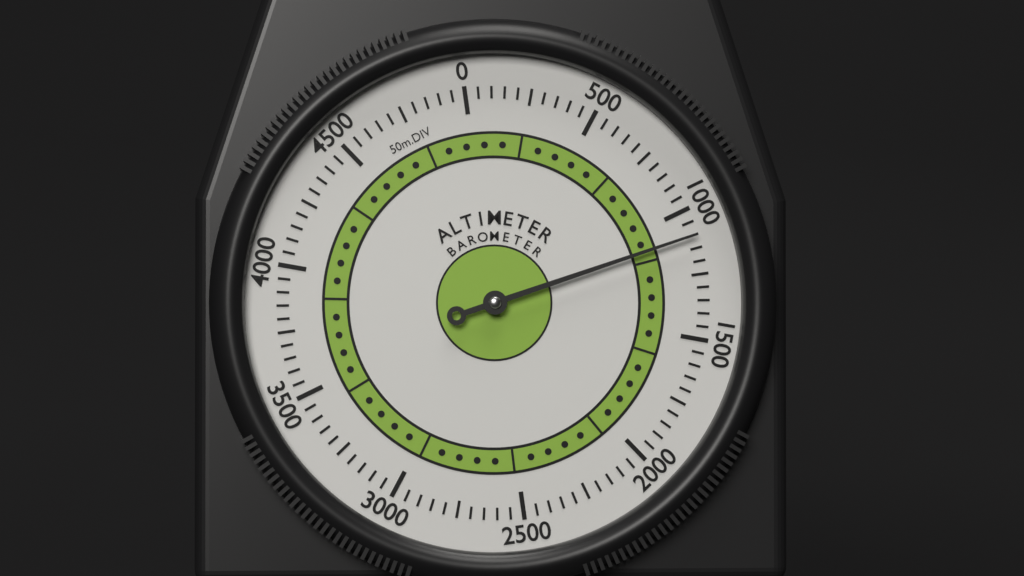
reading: 1100 m
